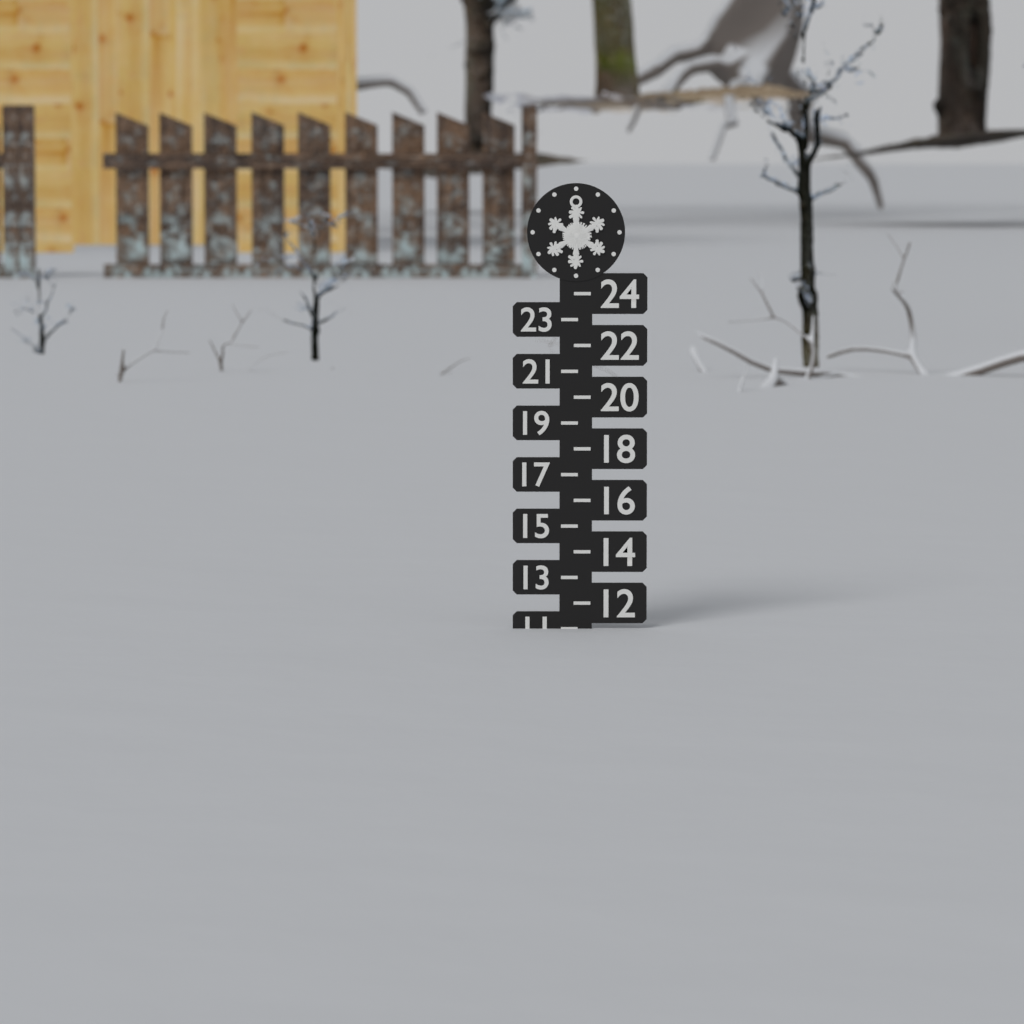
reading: 11 (no unit)
